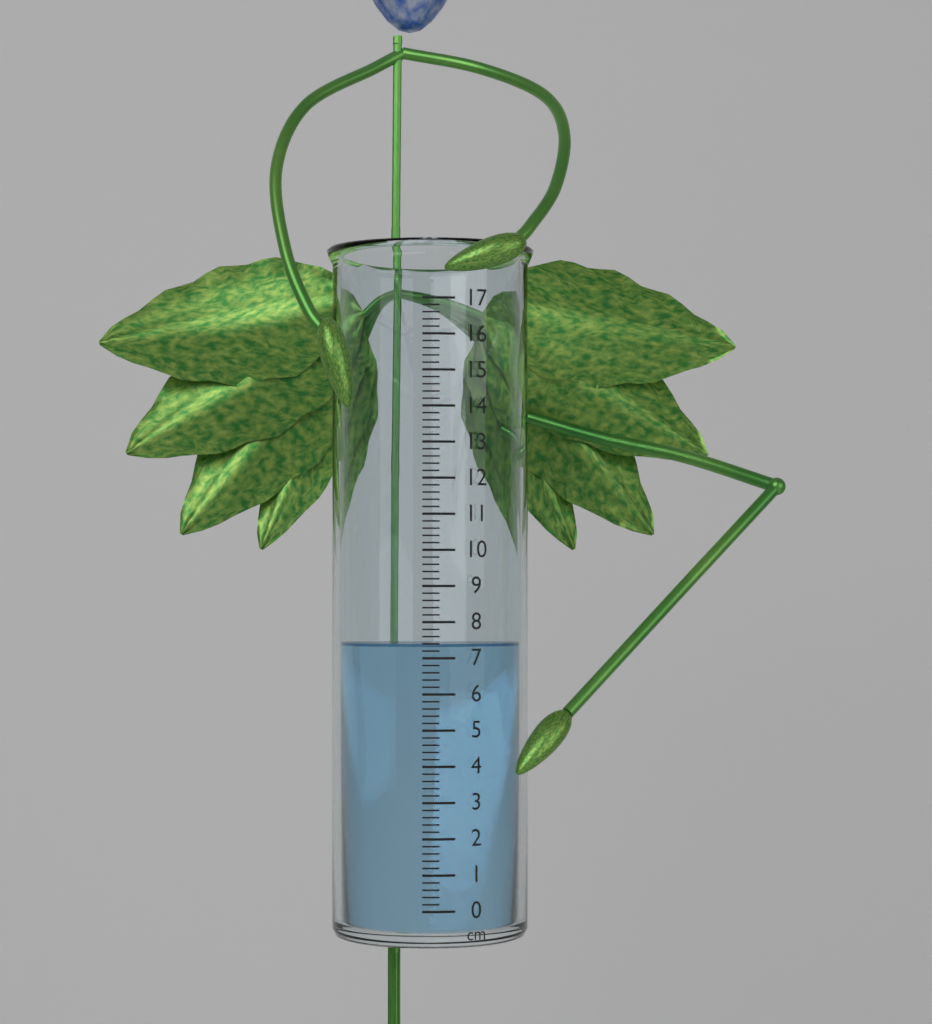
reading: 7.4 cm
